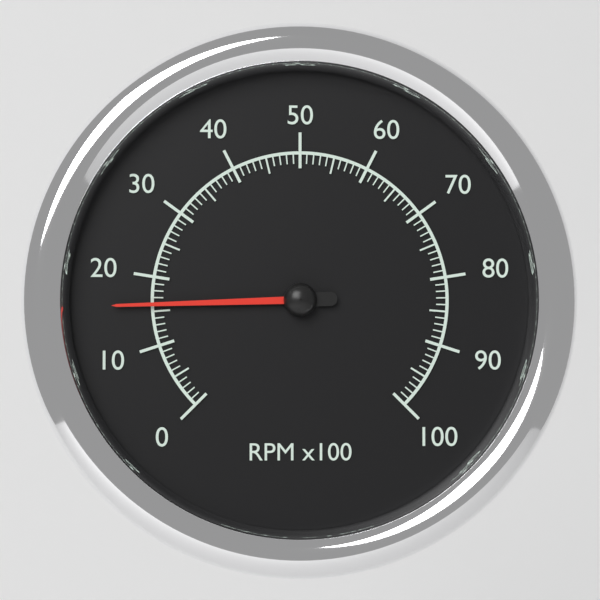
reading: 16 RPM x100
